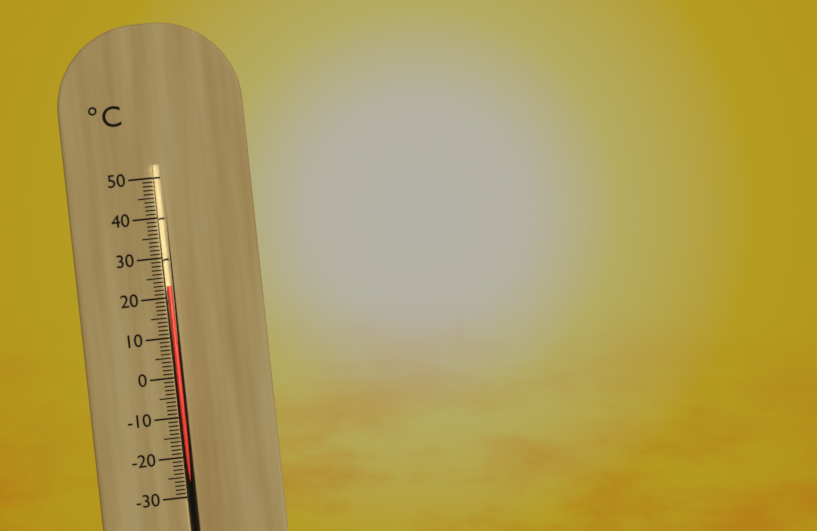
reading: 23 °C
